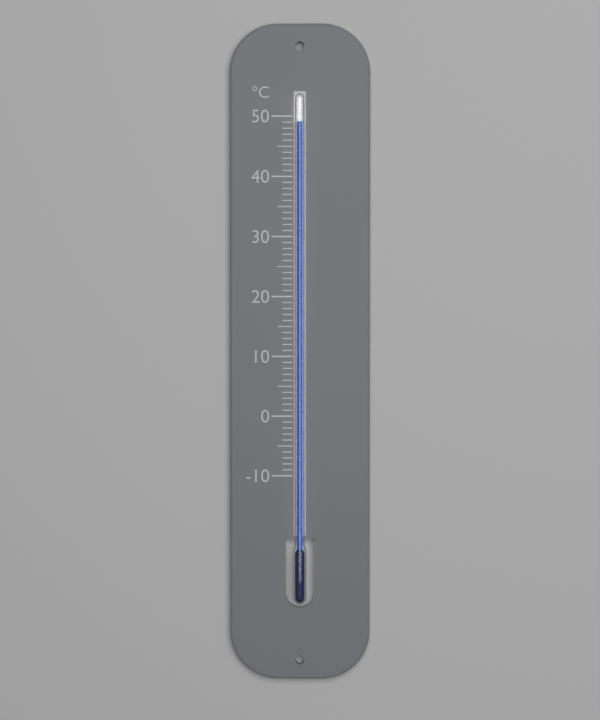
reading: 49 °C
